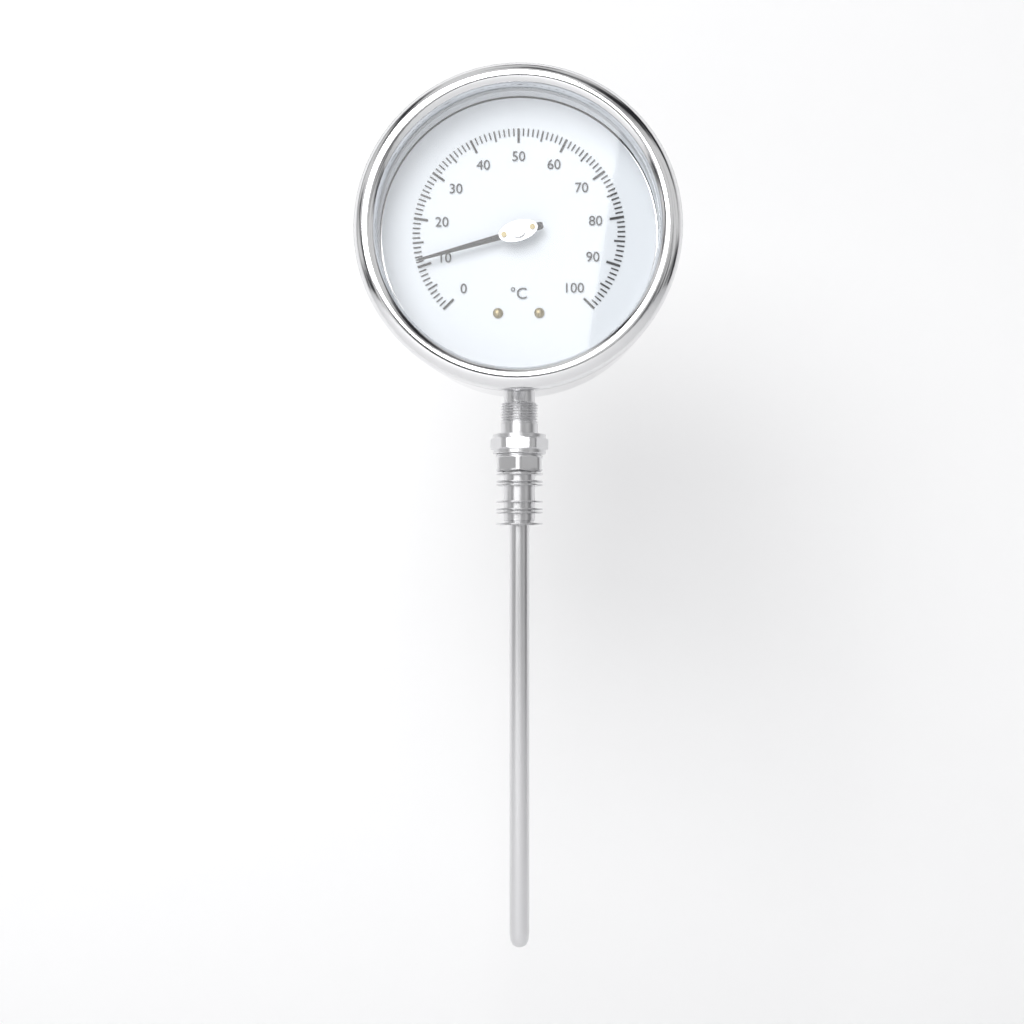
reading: 11 °C
